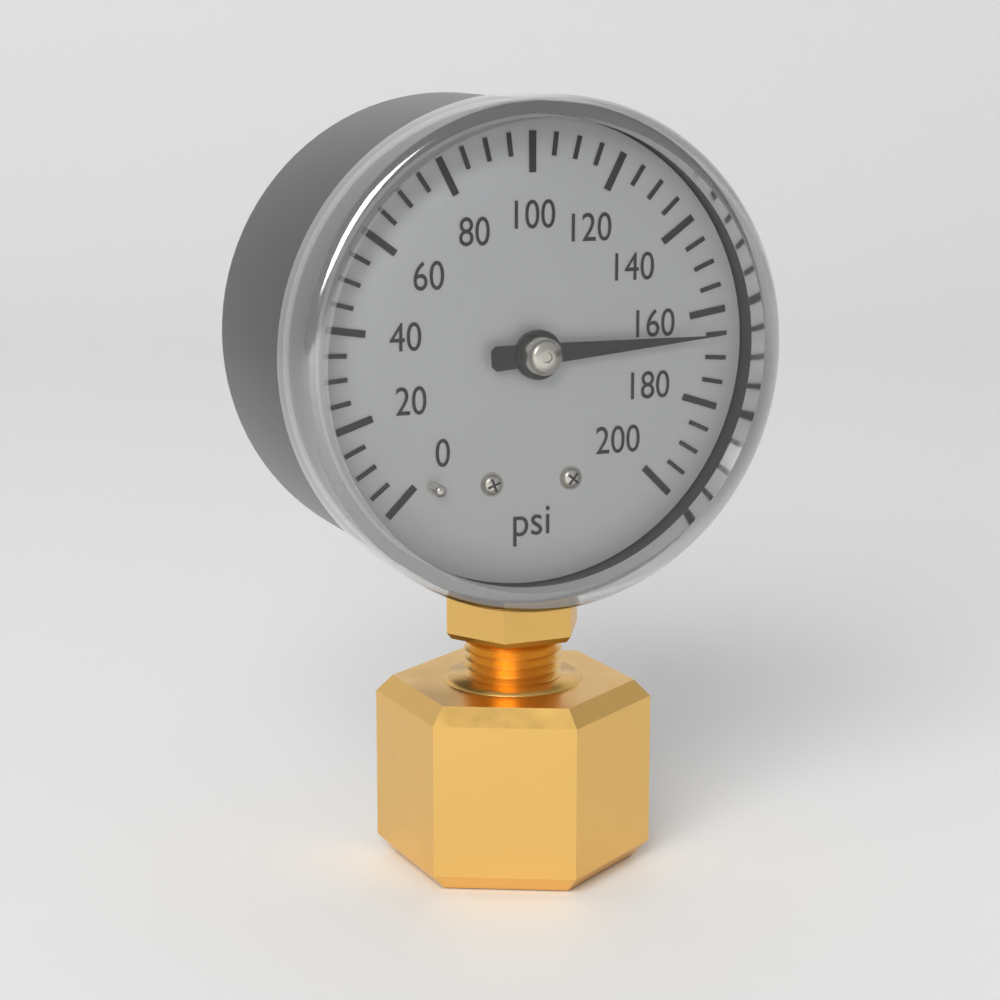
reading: 165 psi
